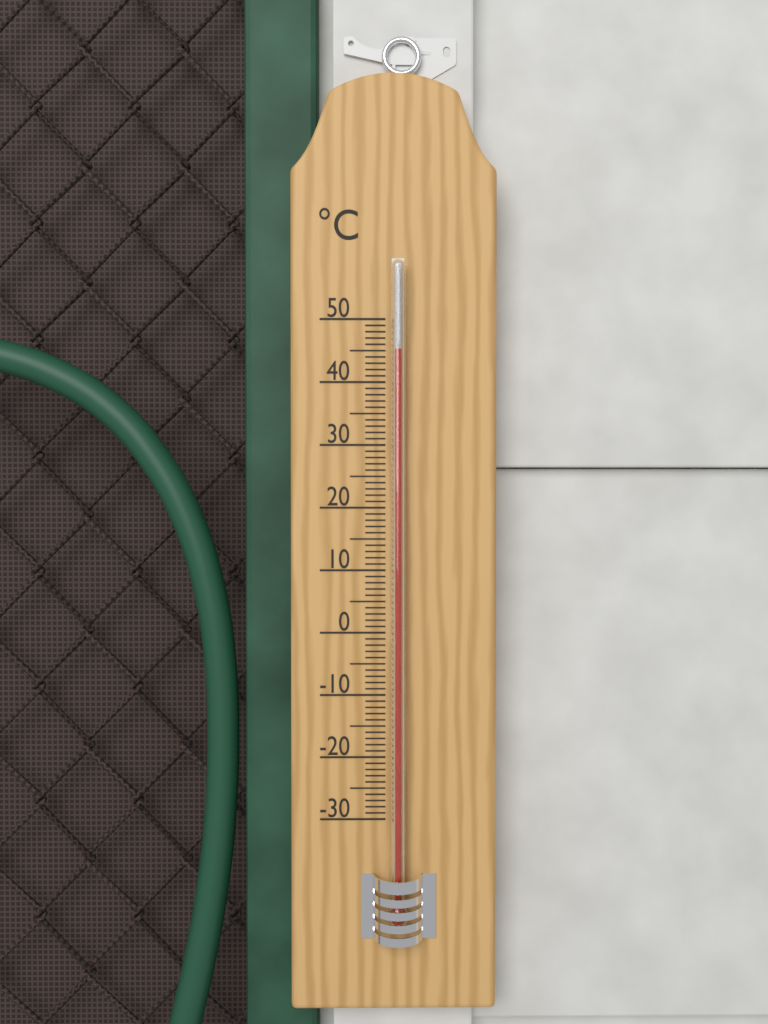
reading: 45 °C
